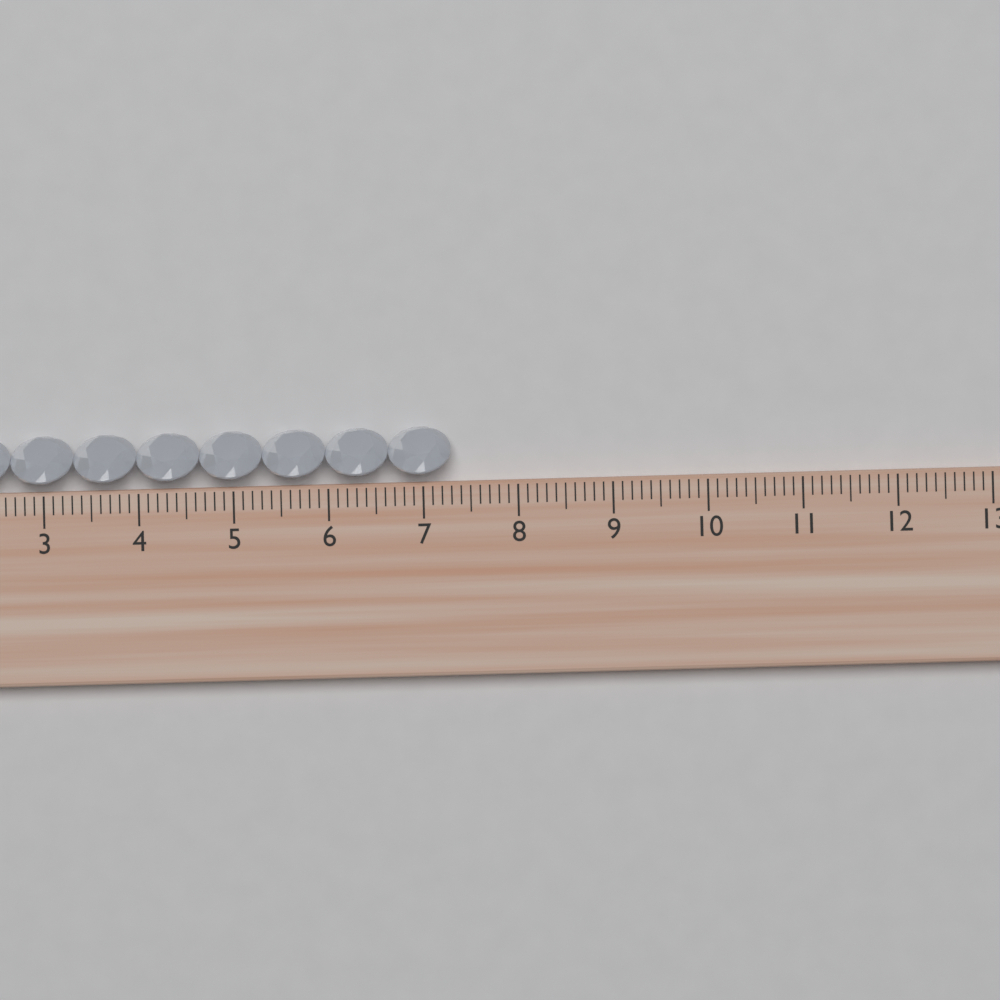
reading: 7.3 cm
